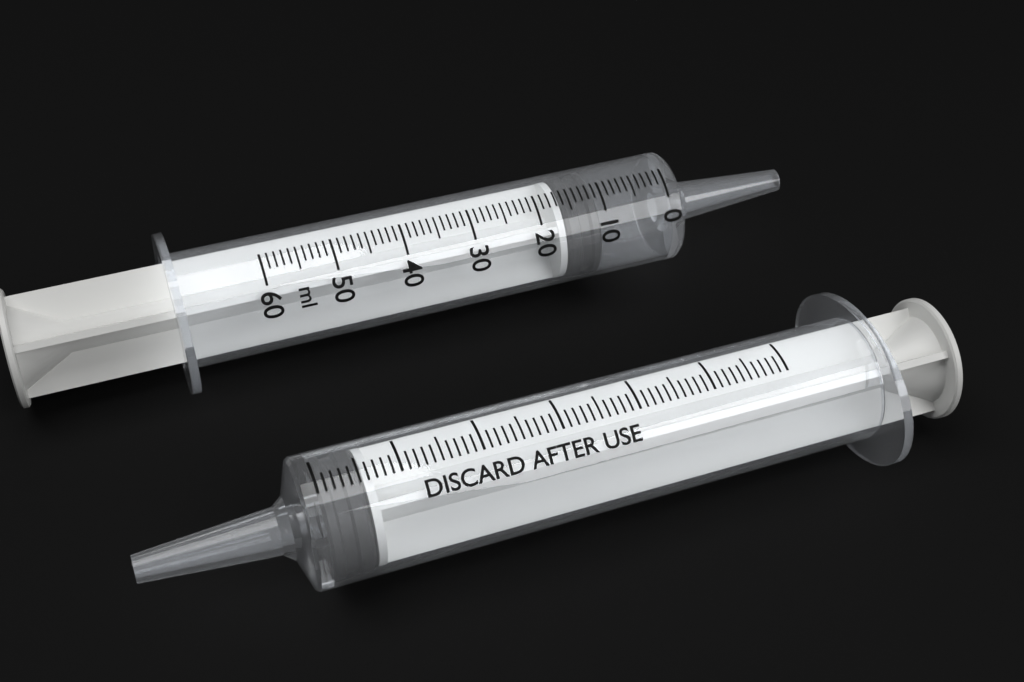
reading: 11 ml
